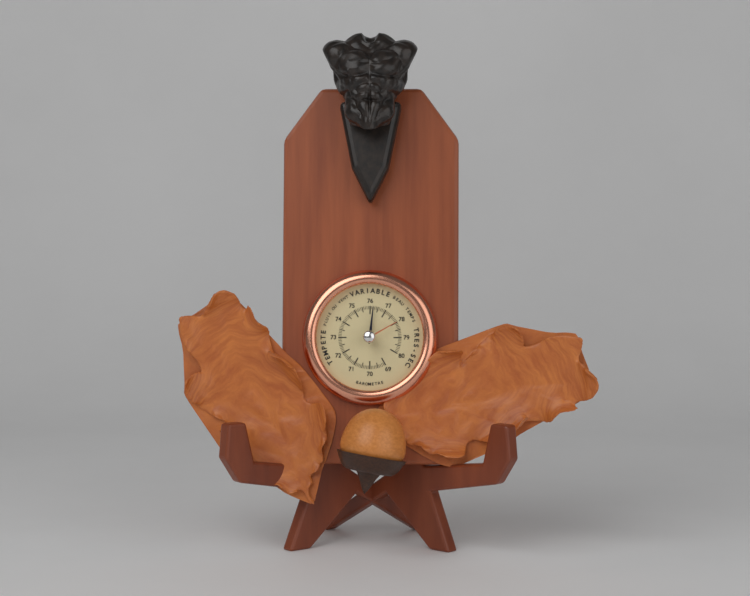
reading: 76.2 (no unit)
